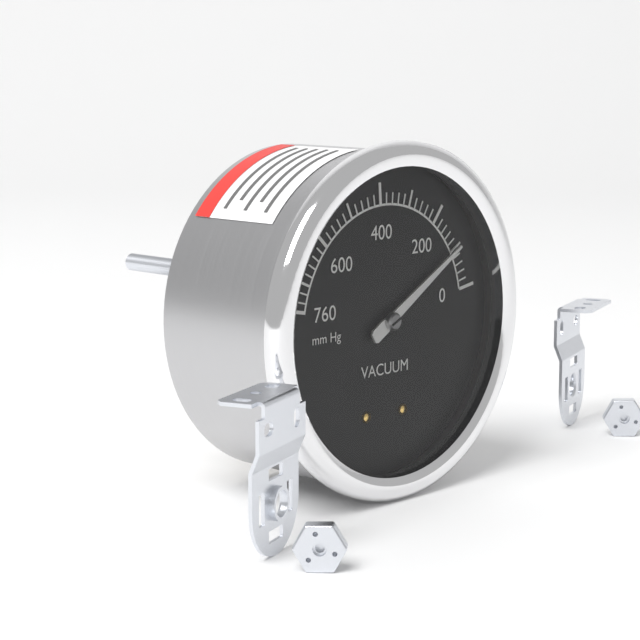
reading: 100 mm Hg
